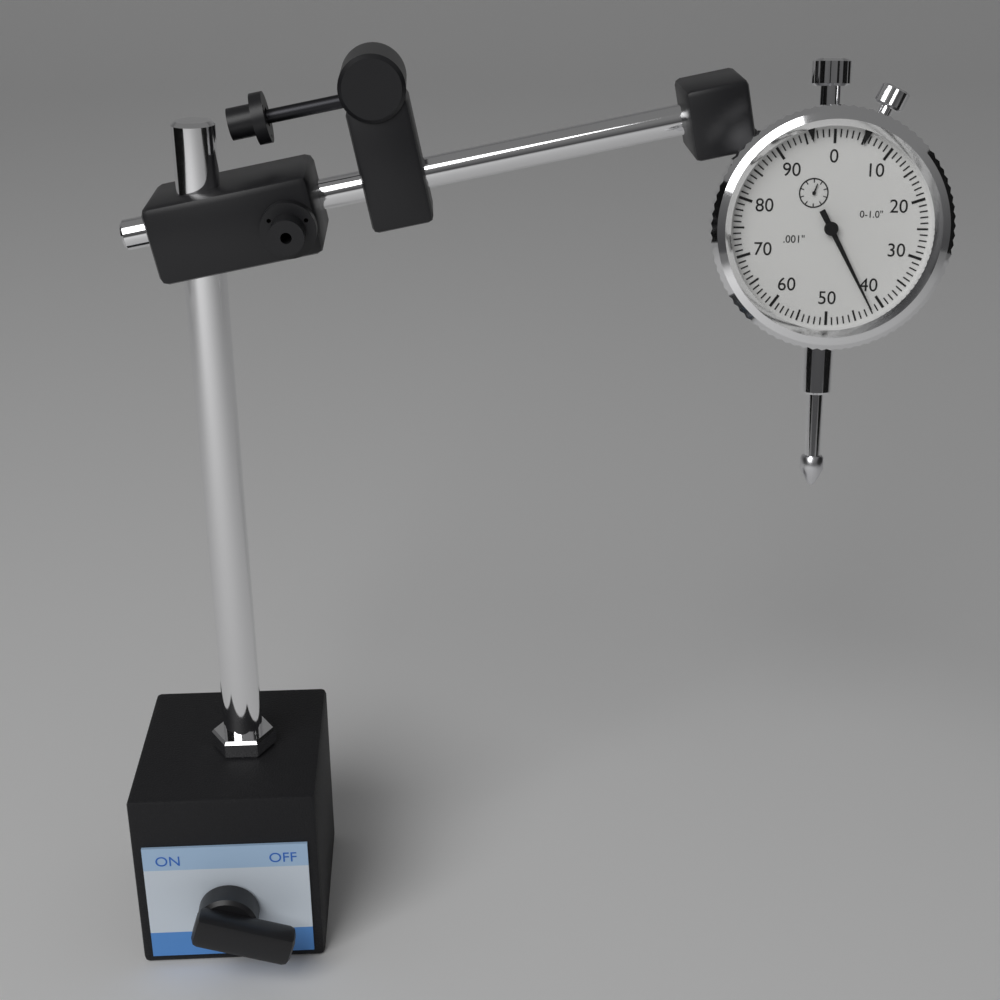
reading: 0.042 in
